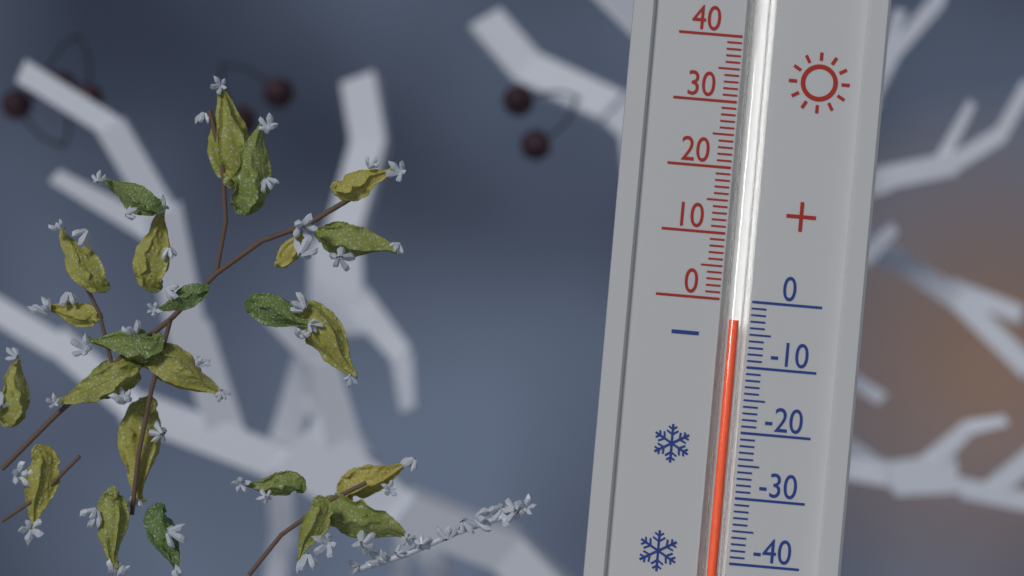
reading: -3 (no unit)
